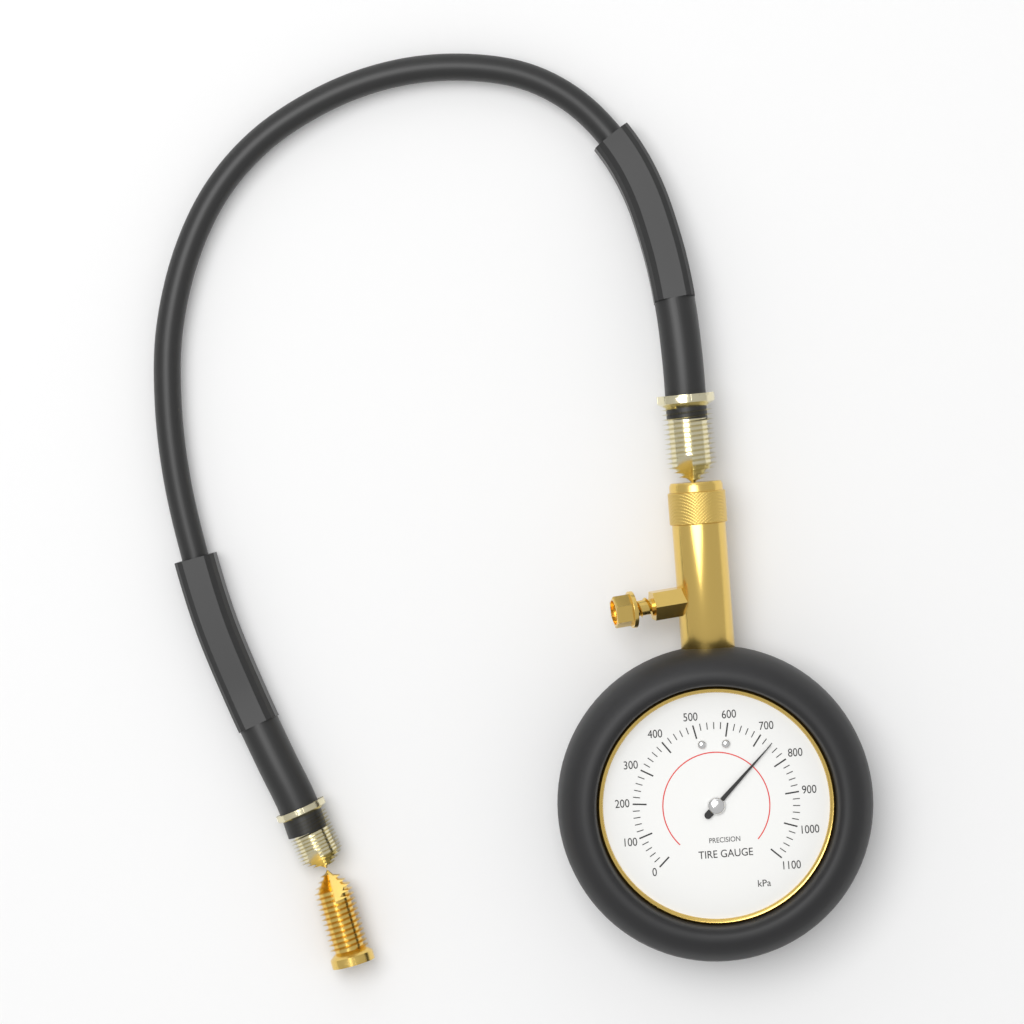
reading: 740 kPa
